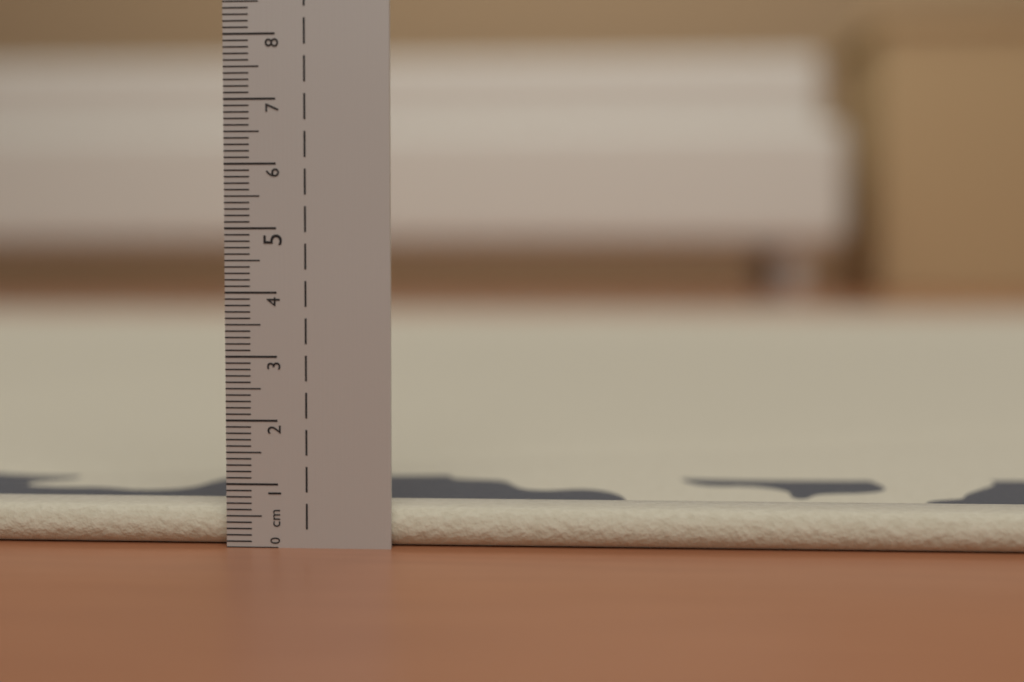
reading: 0.6 cm
